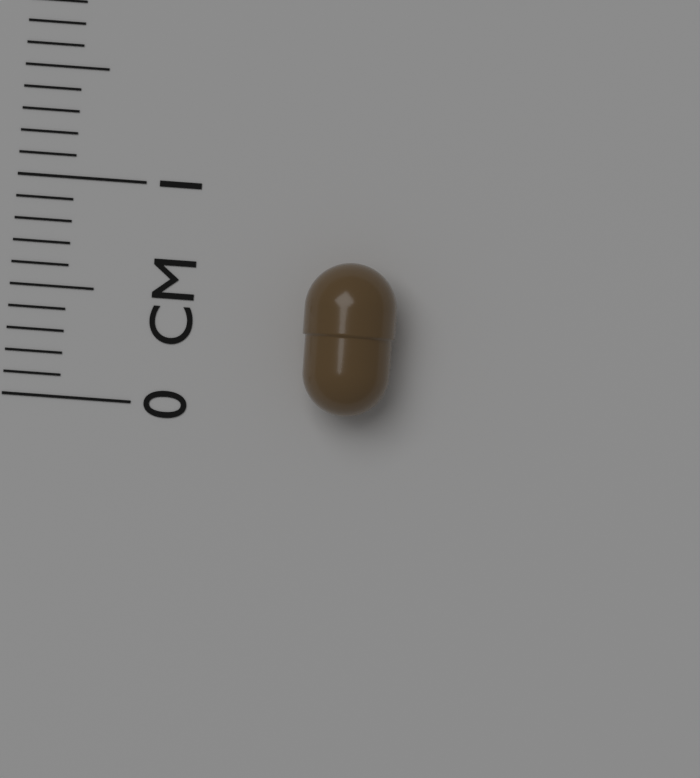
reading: 0.7 cm
